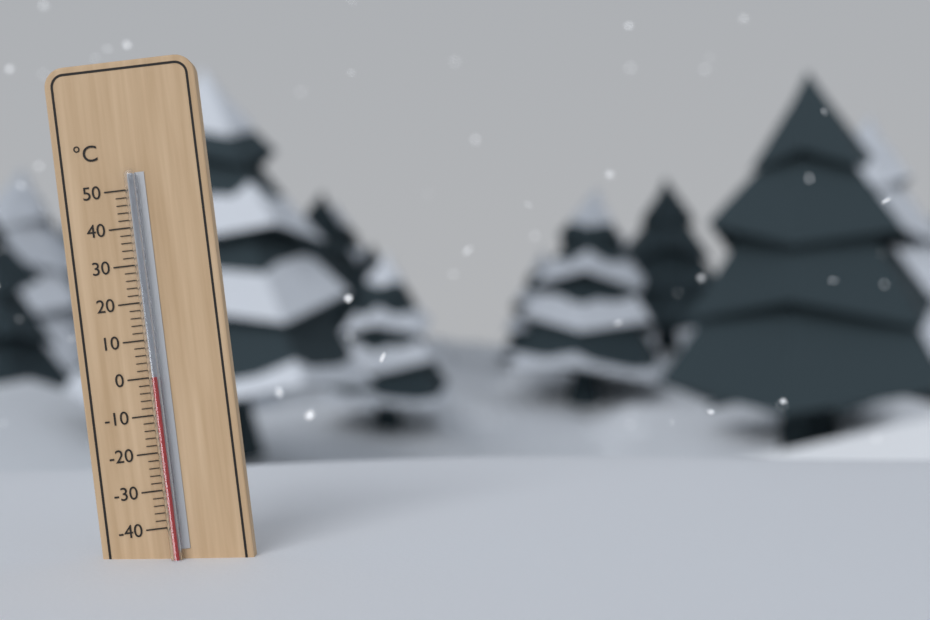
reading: 0 °C
